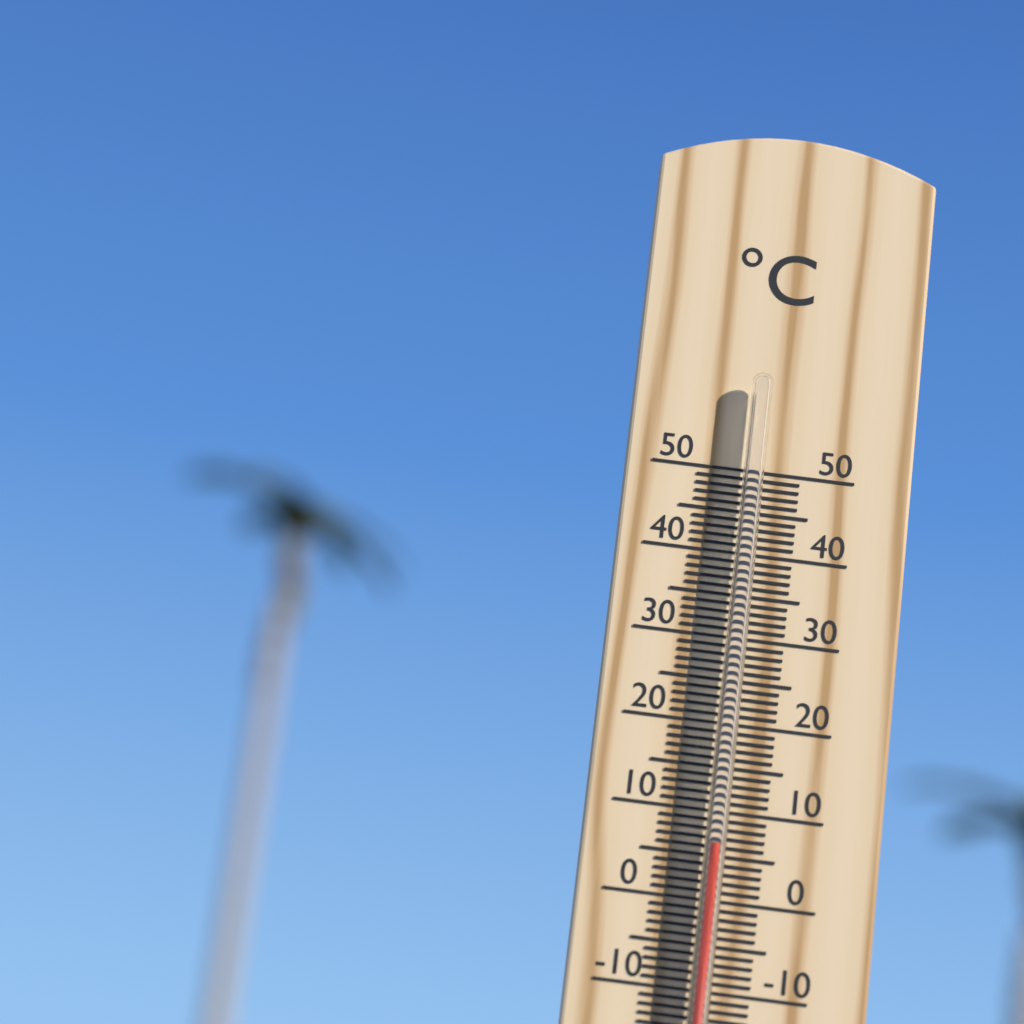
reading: 6 °C
